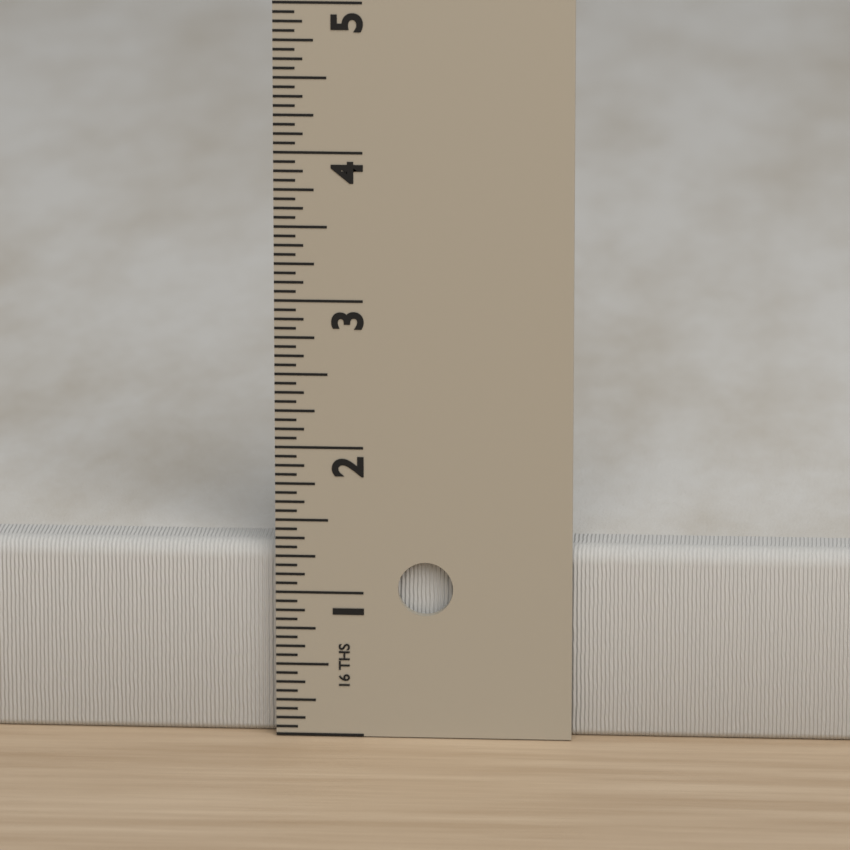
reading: 1.3125 in
